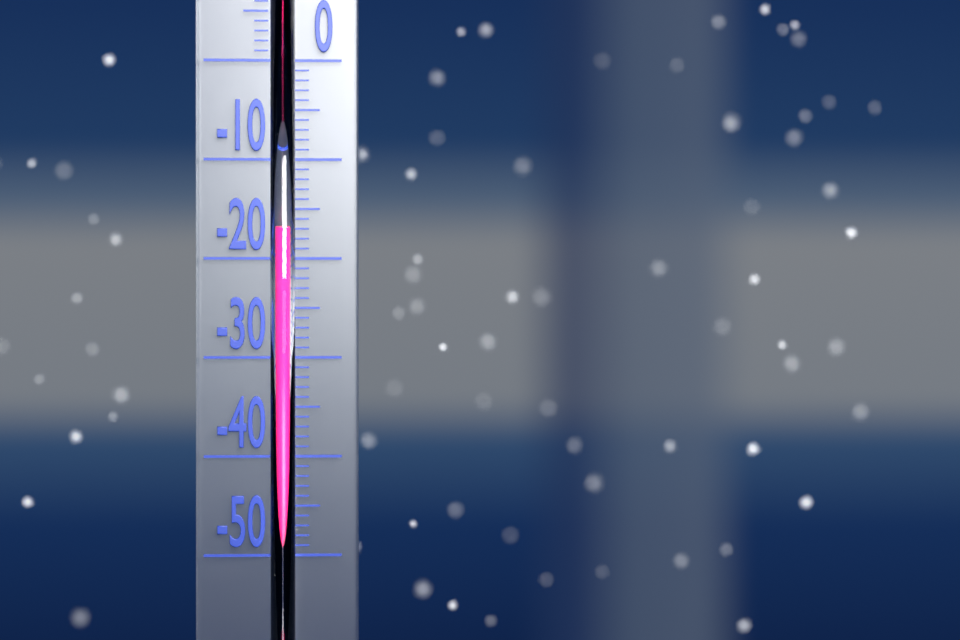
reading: -17 °C
